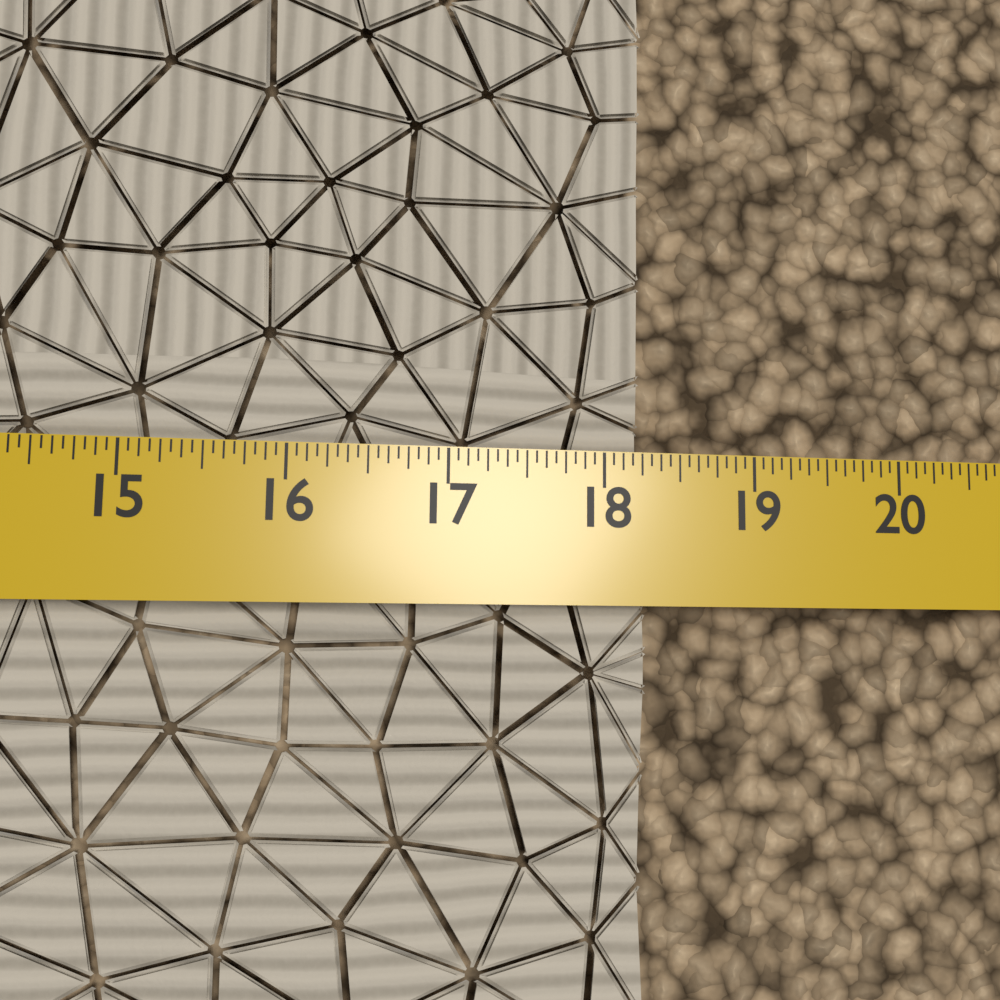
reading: 18.3125 in
